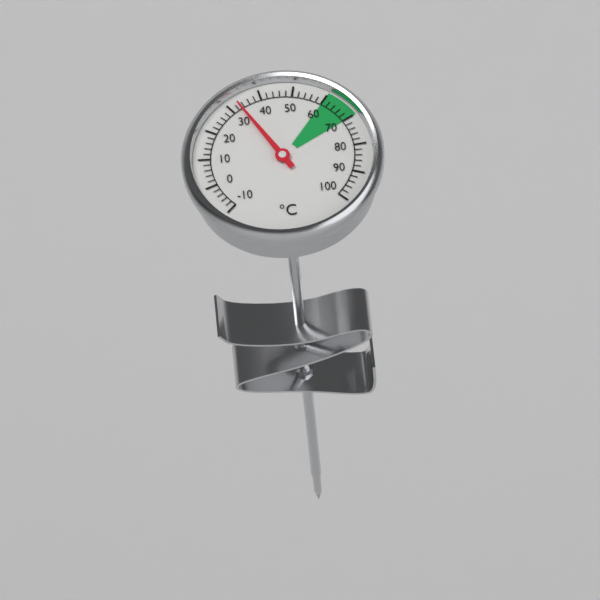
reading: 33 °C
